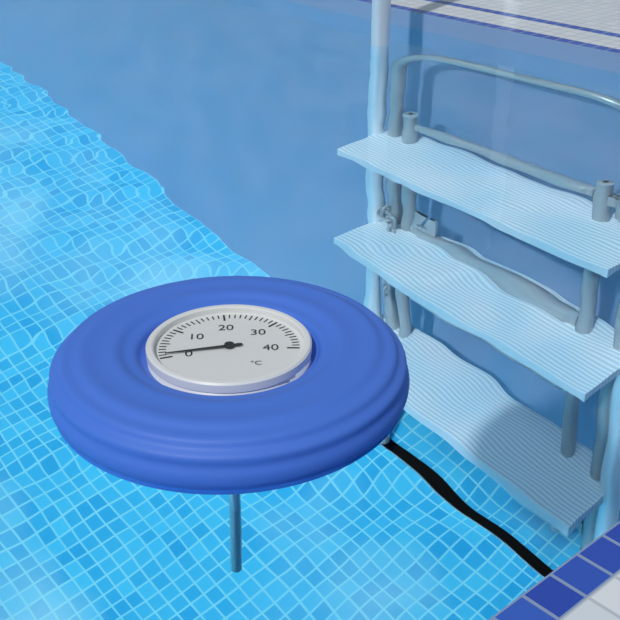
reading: 1 °C
